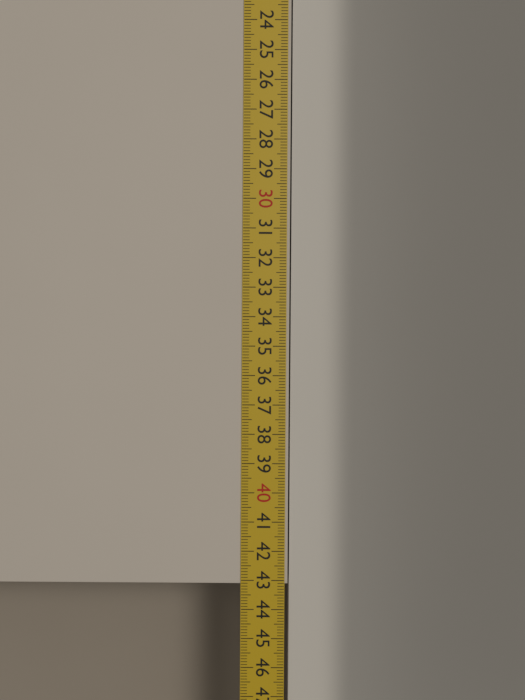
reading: 43.1 cm
